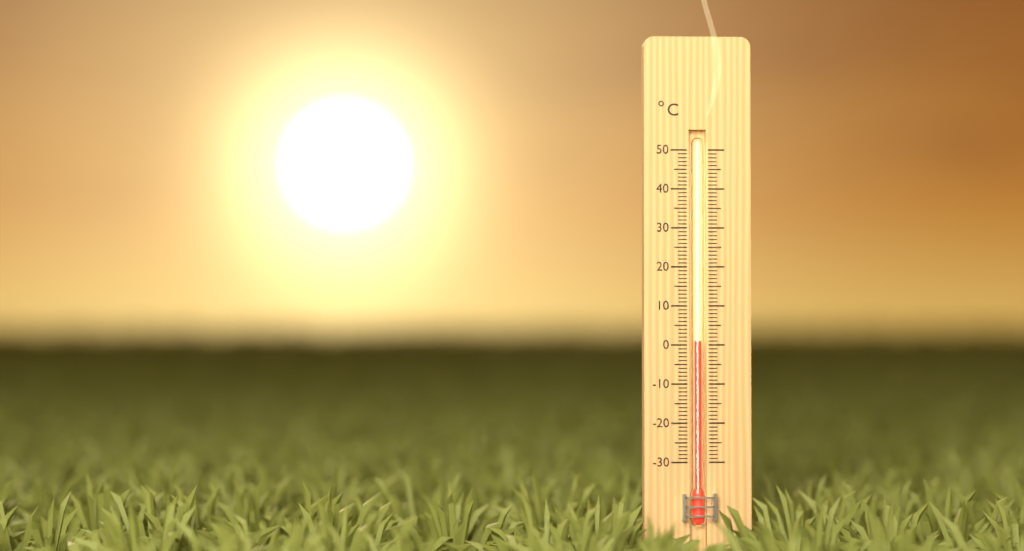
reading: 1 °C
